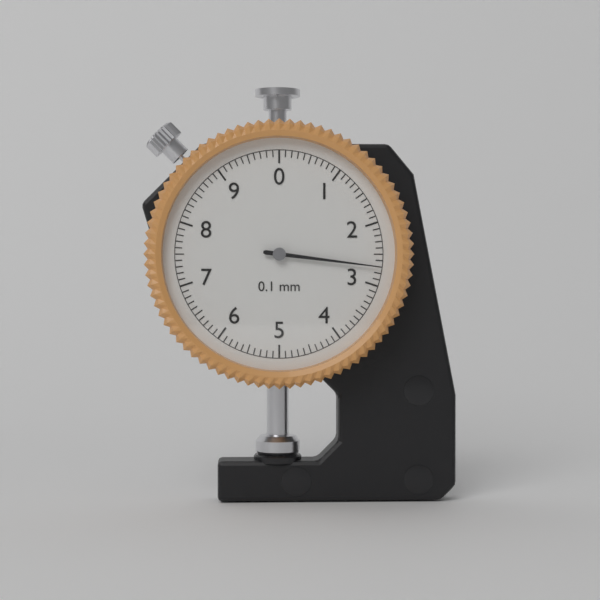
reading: 2.7 mm
